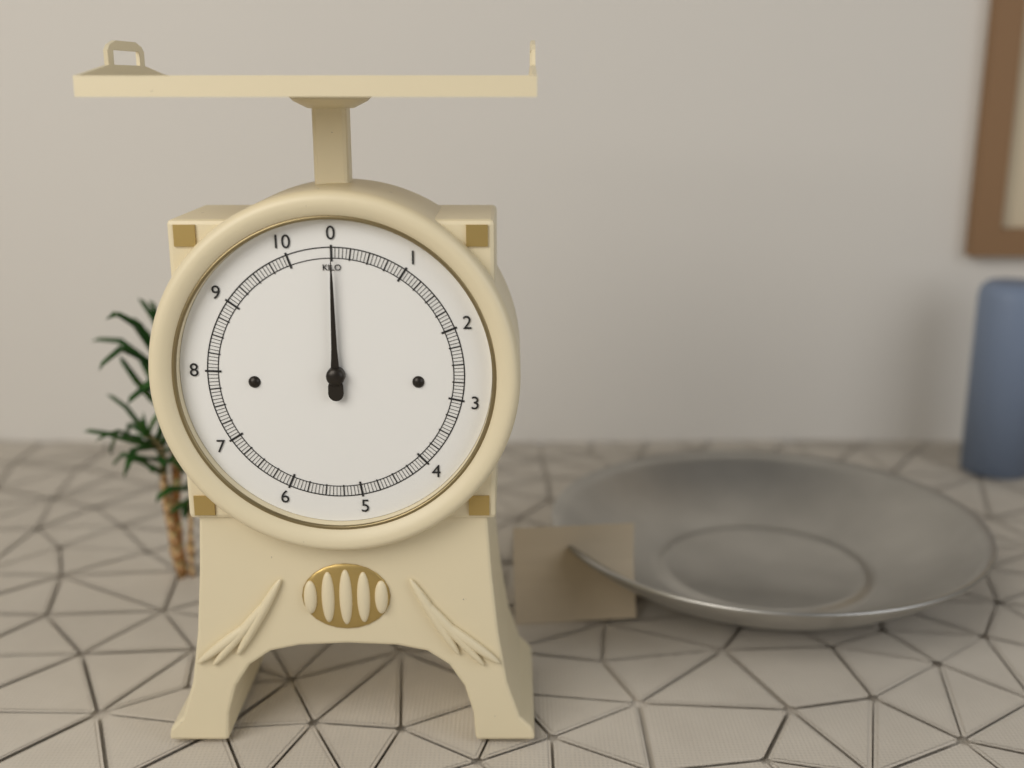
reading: 0.00 kg
